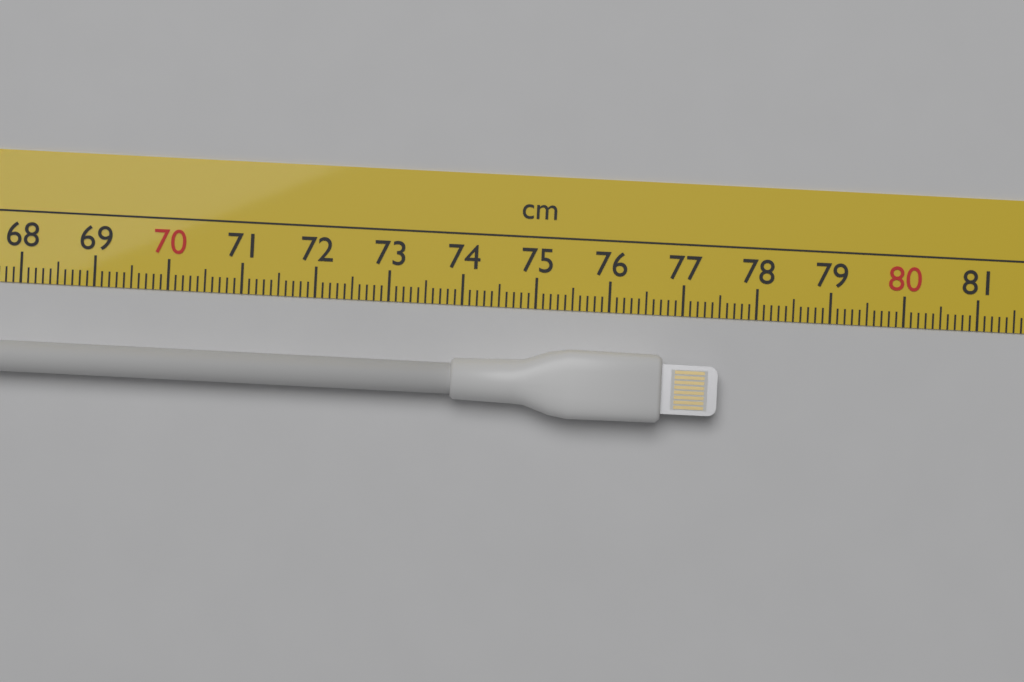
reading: 77.5 cm
